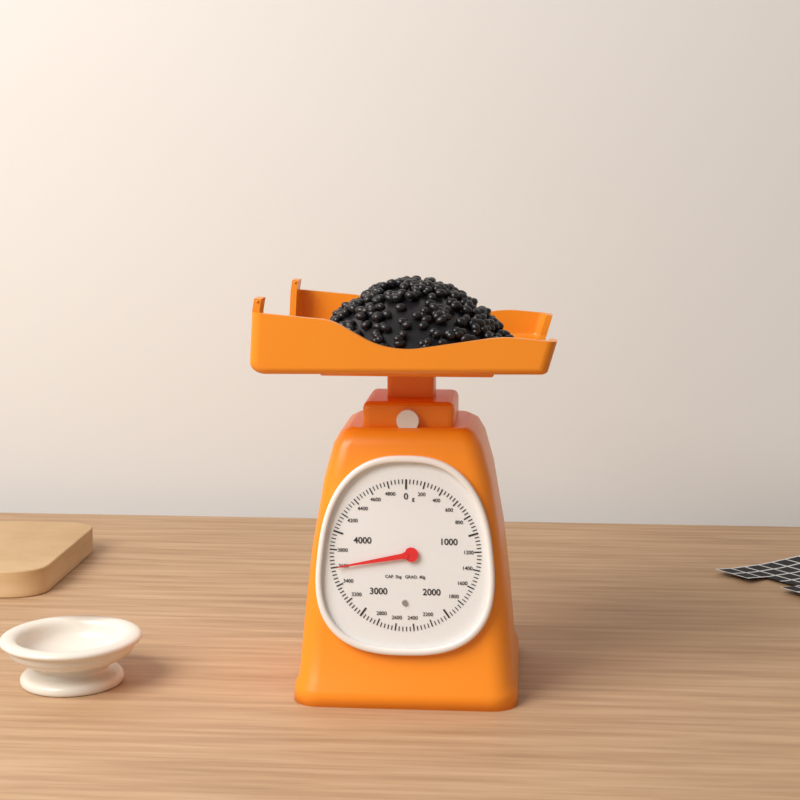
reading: 3600 g
